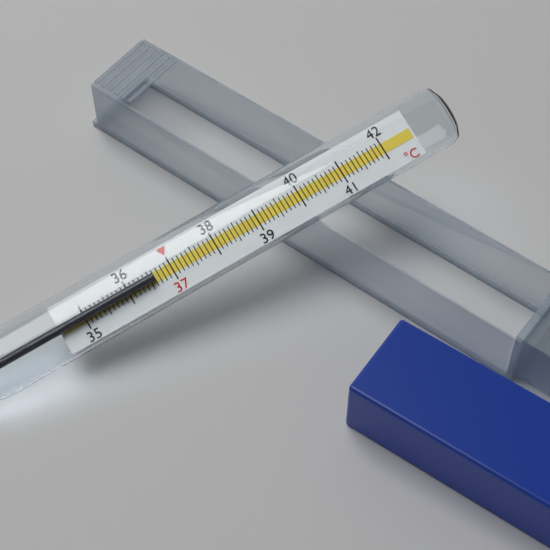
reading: 36.6 °C
